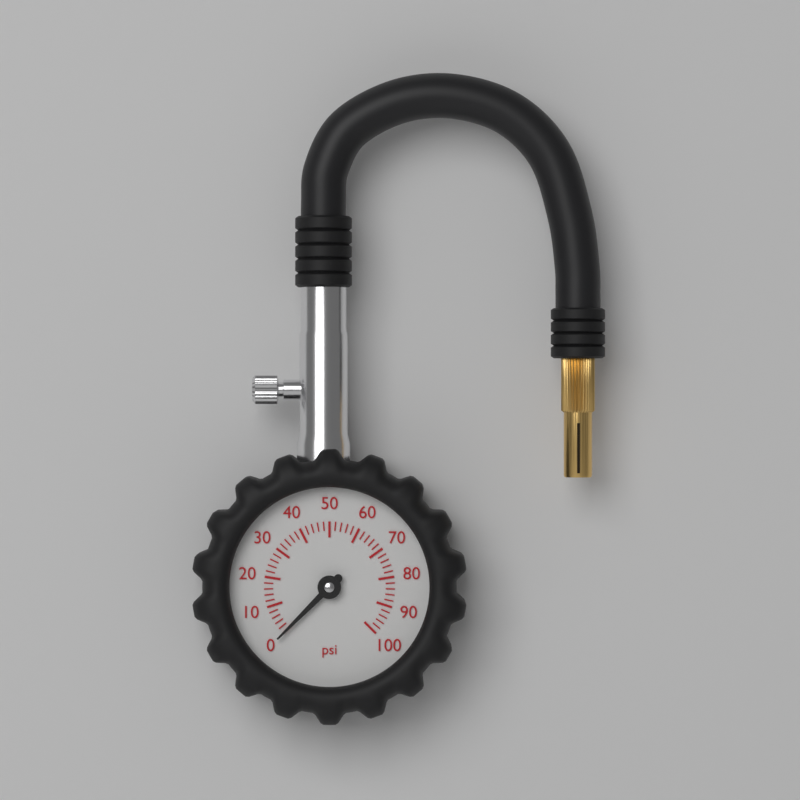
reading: 0 psi
